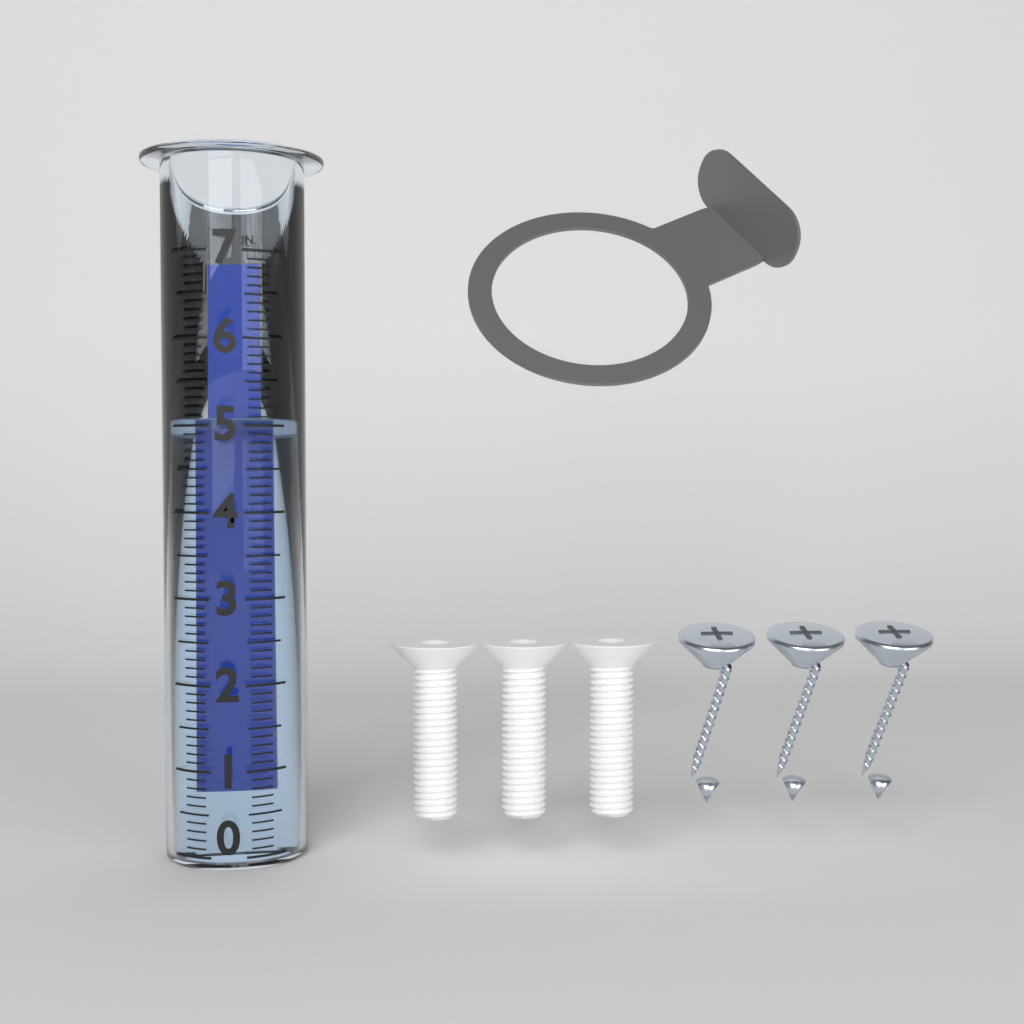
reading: 5.1 in
